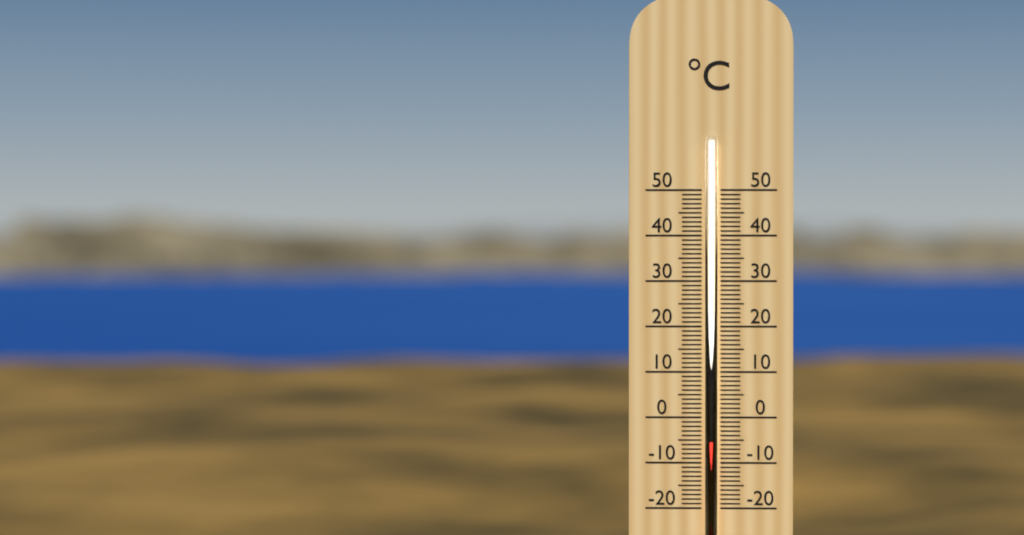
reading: -5 °C
